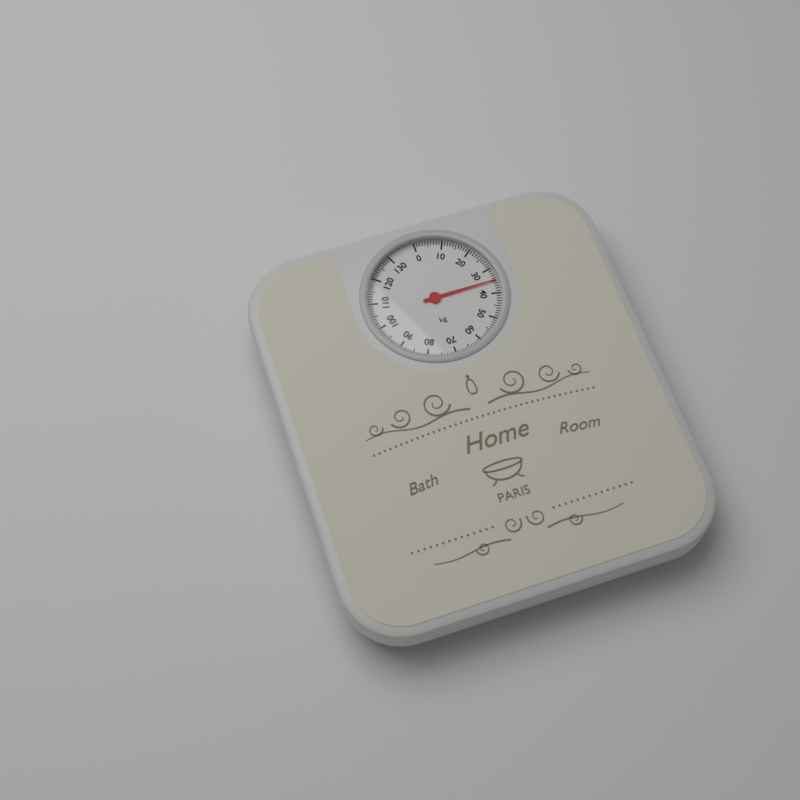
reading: 35 kg
